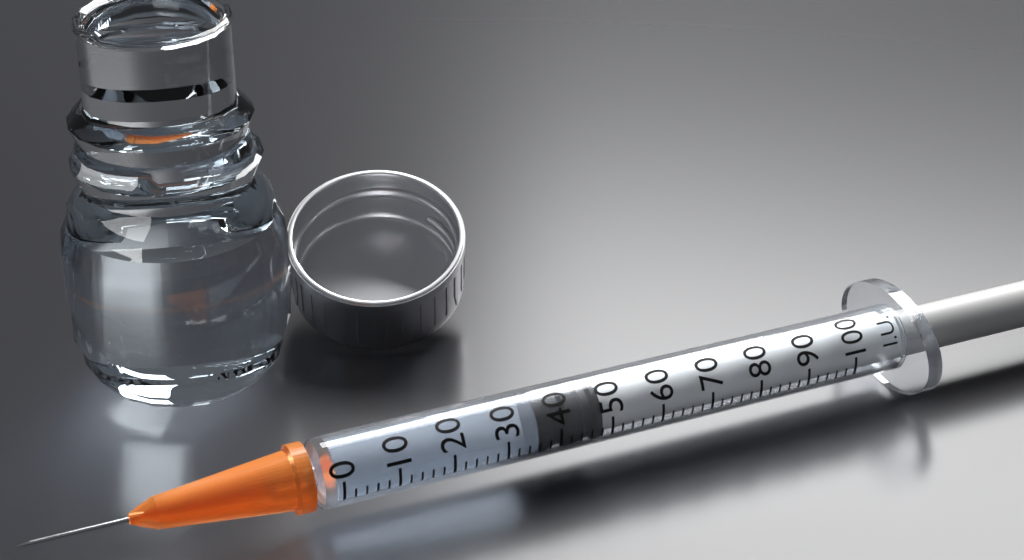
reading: 36 I.U.
